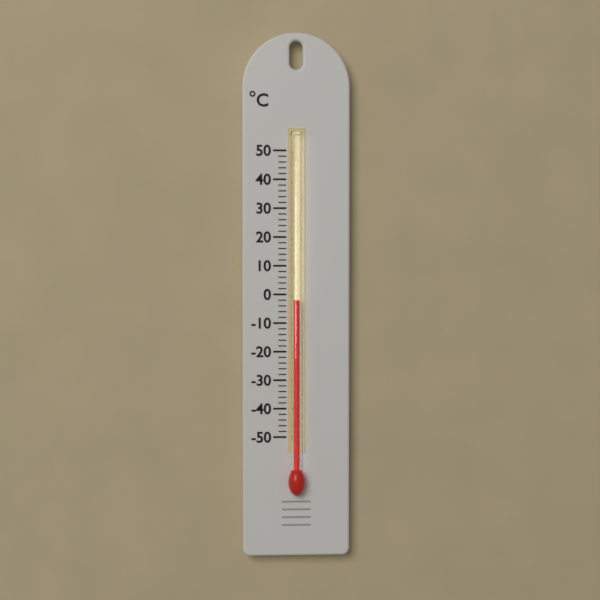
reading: -2 °C
